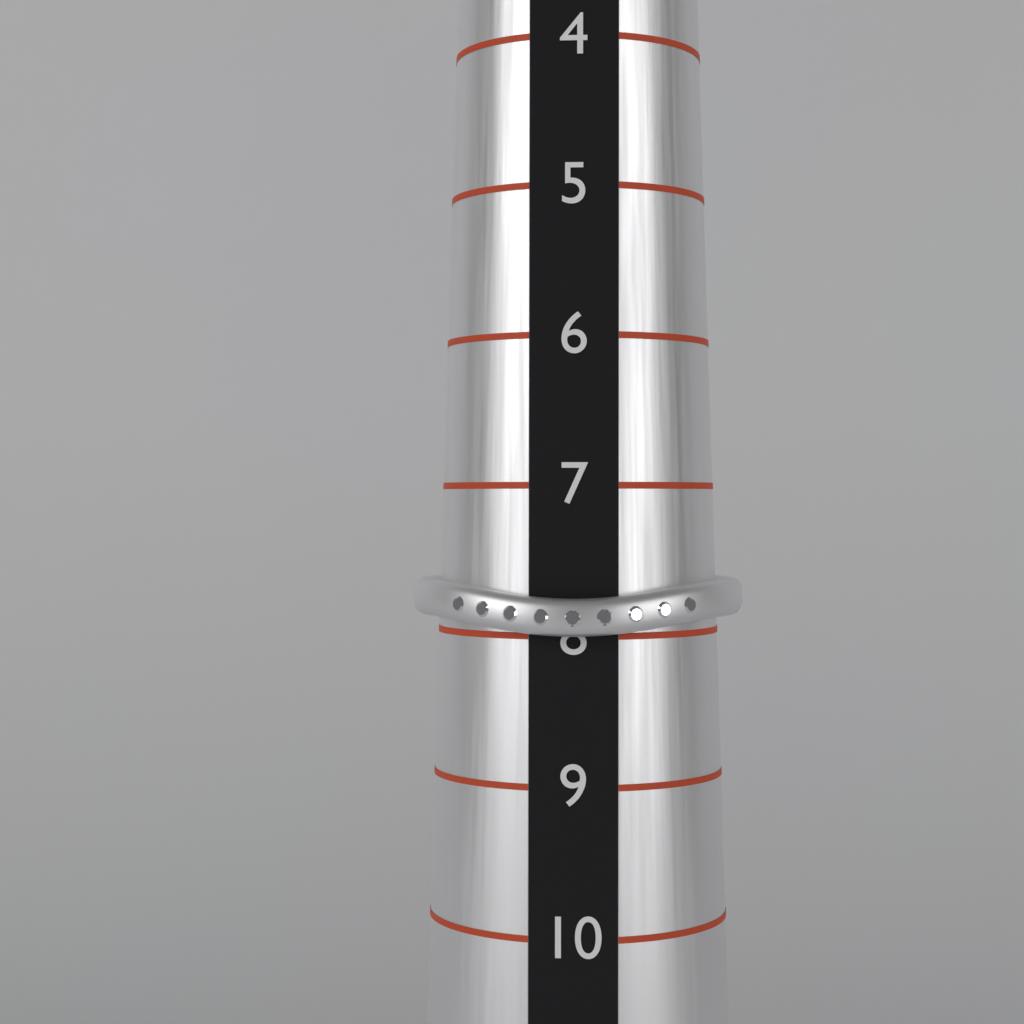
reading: 8 (no unit)
